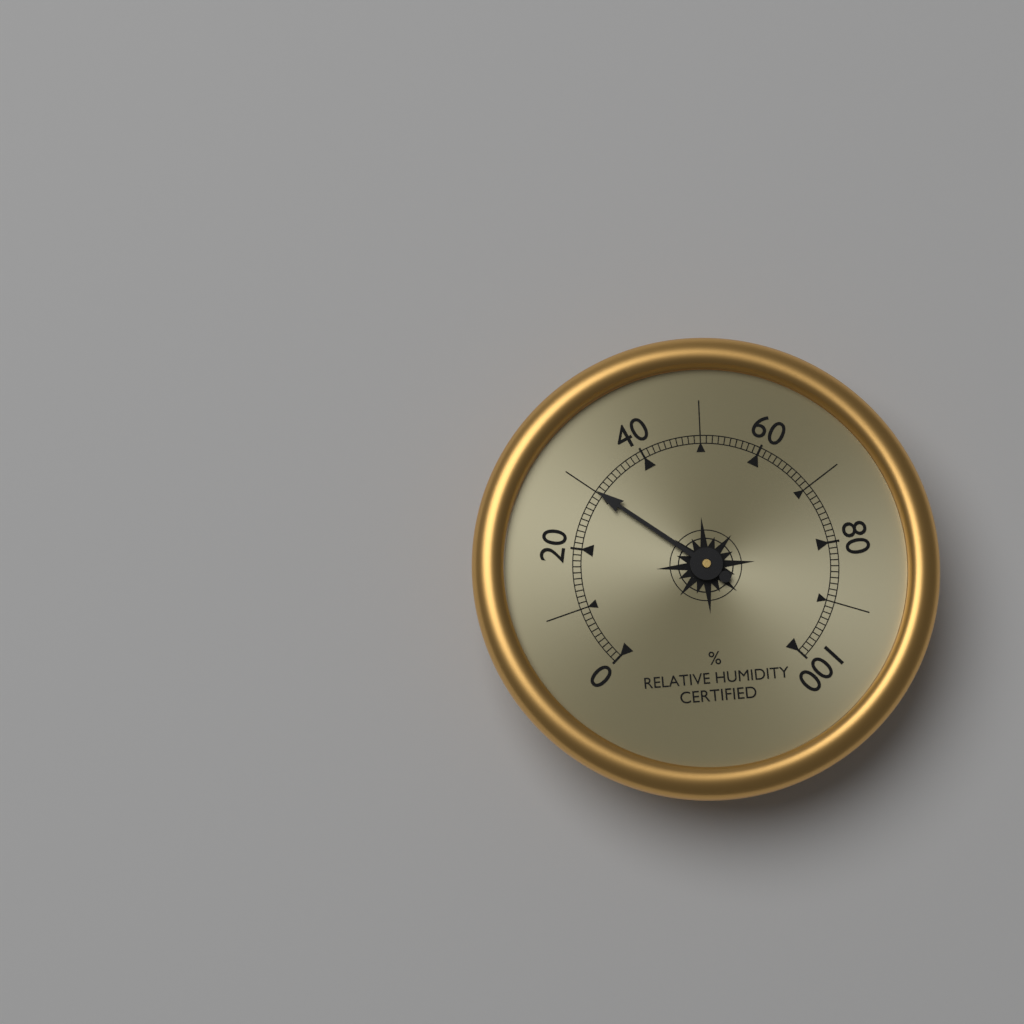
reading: 30 %
